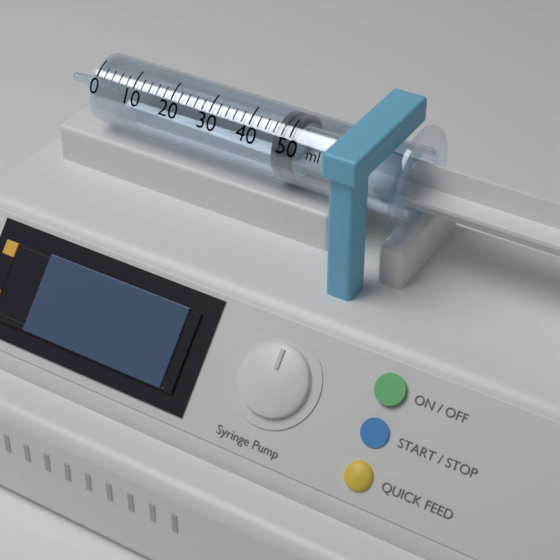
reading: 46 ml
